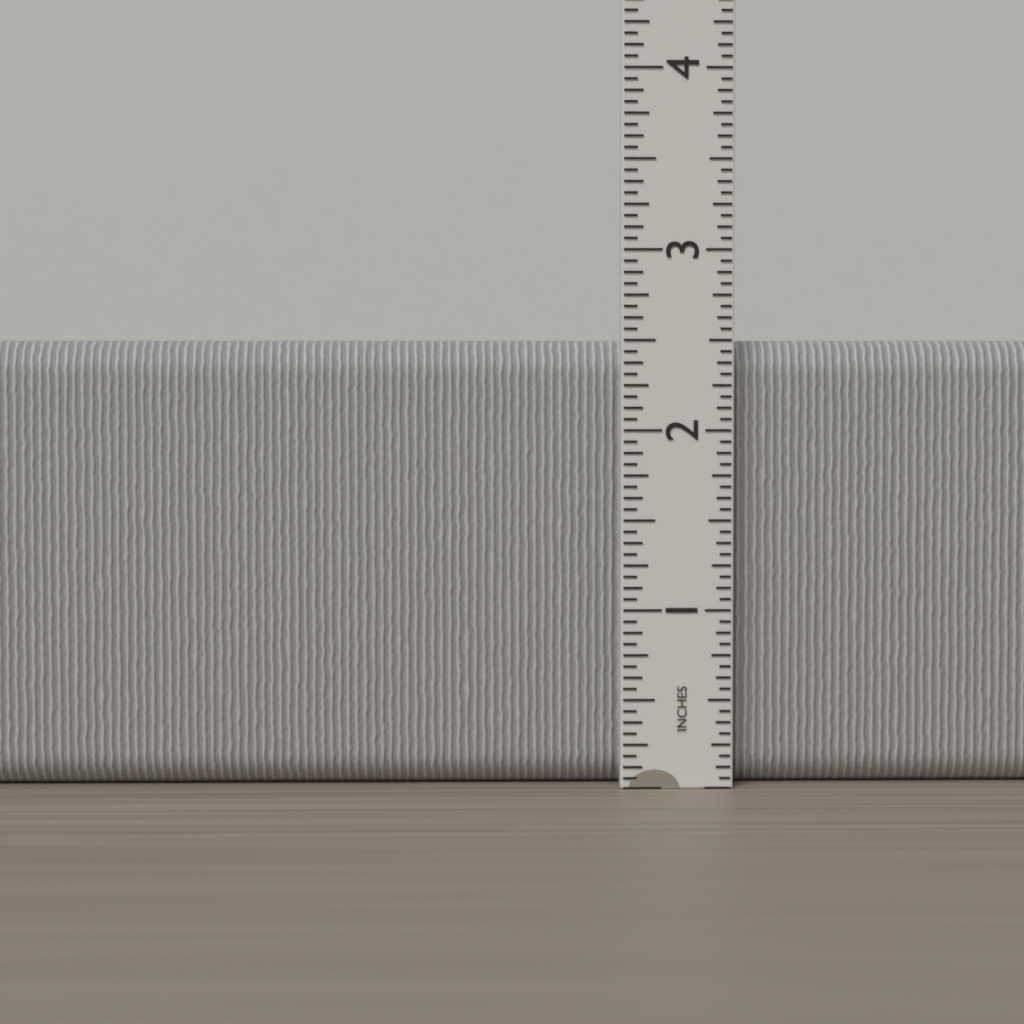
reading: 2.5000 in
